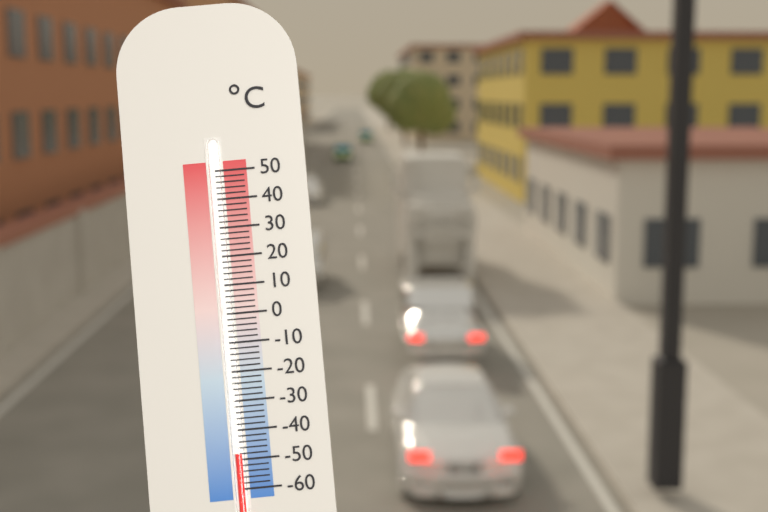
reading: -48 °C
